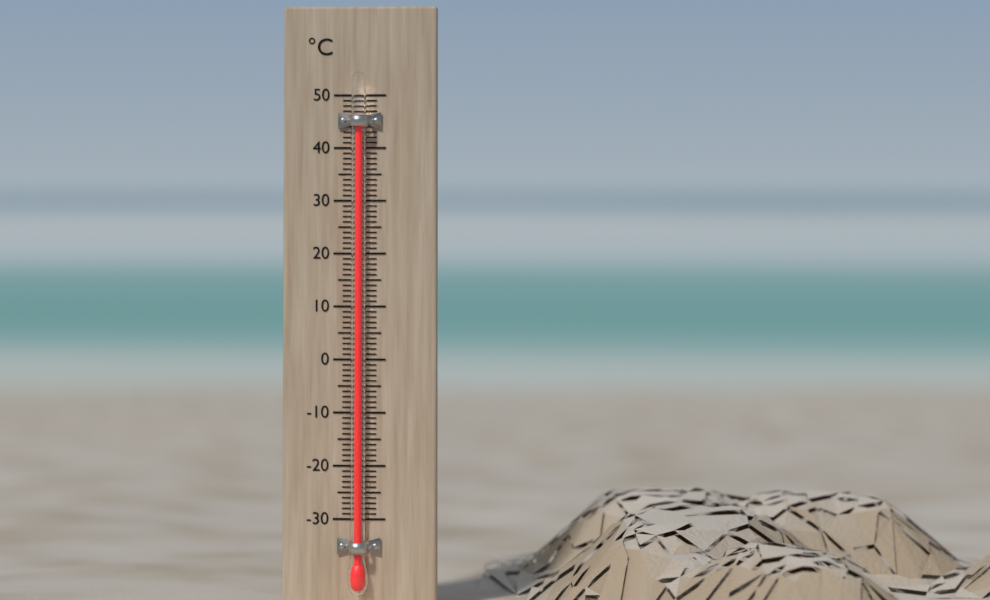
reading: 46 °C
